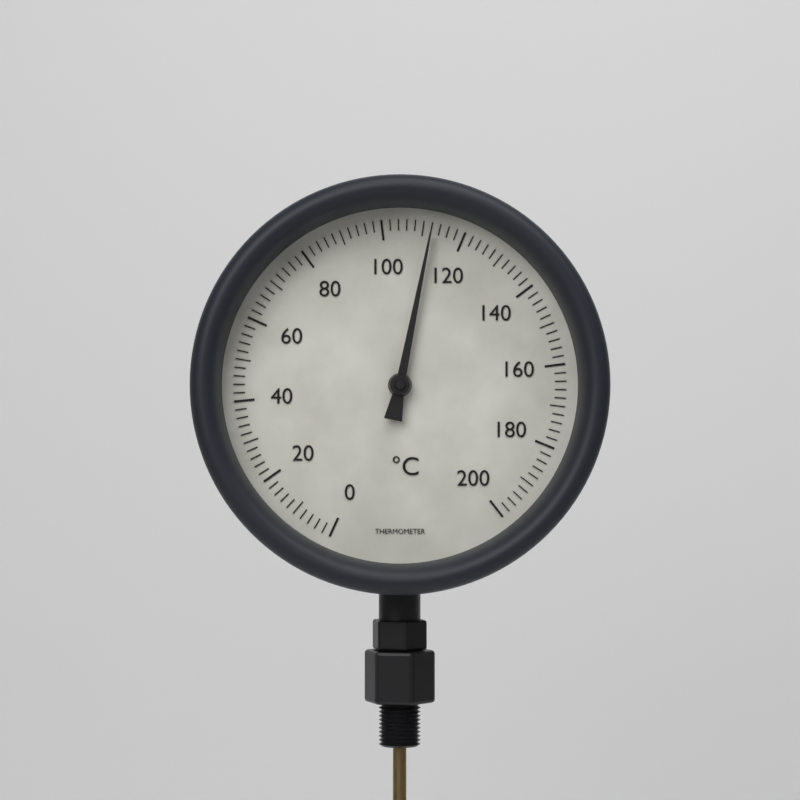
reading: 112 °C
